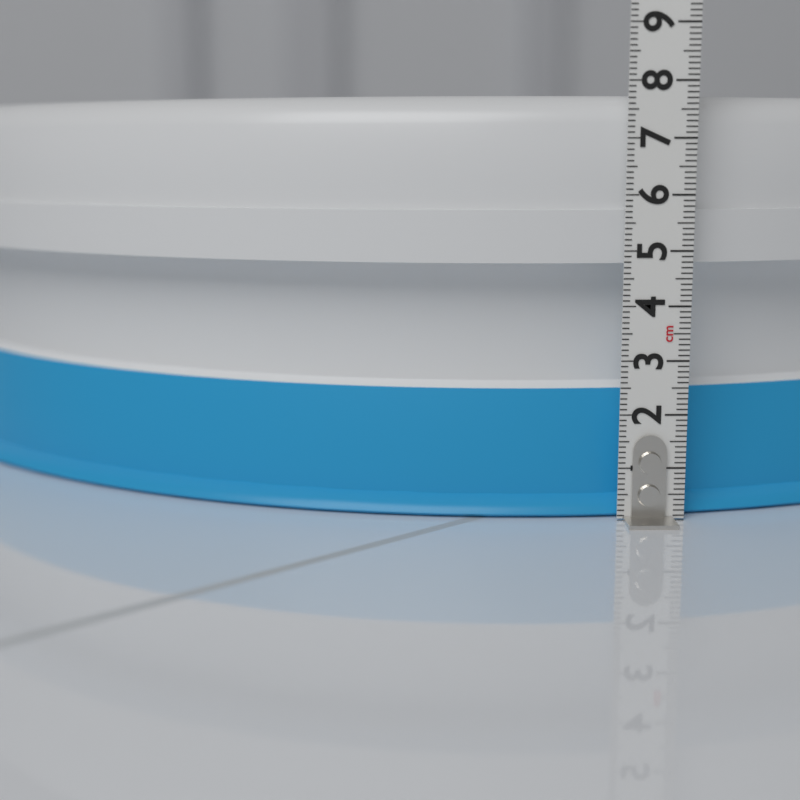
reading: 7.8 cm
